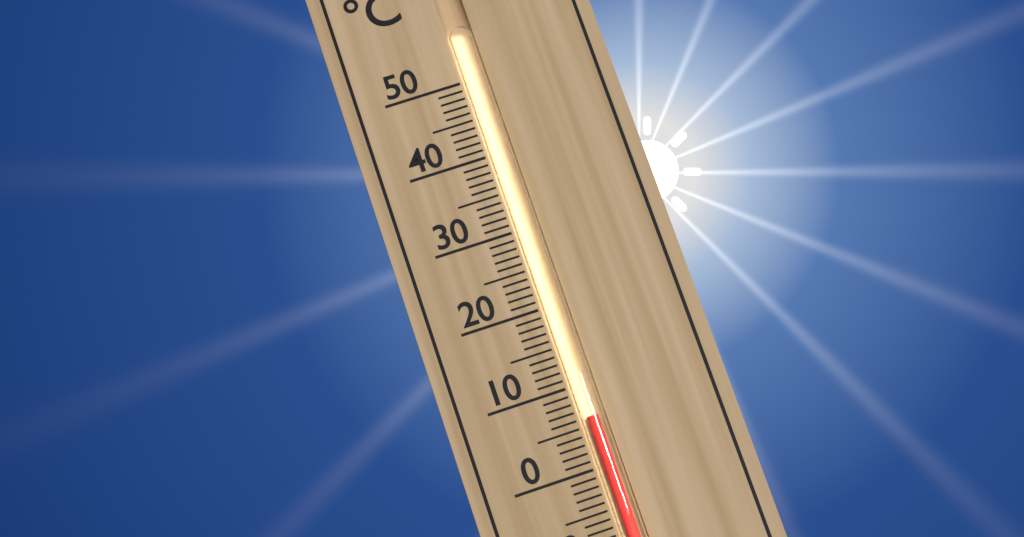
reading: 6 °C
